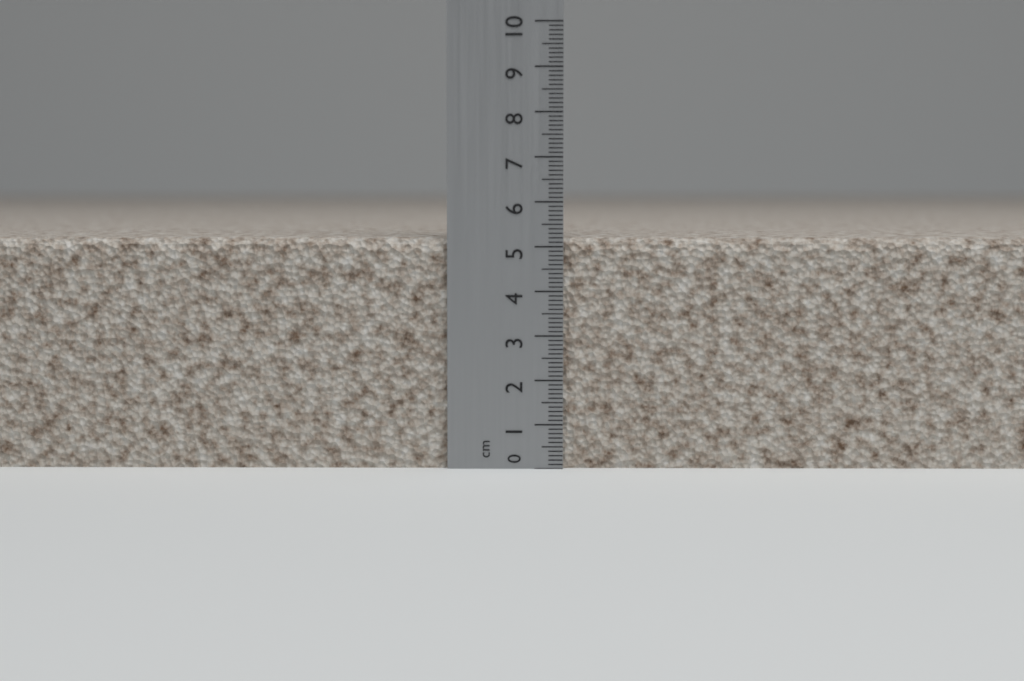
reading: 5.2 cm
